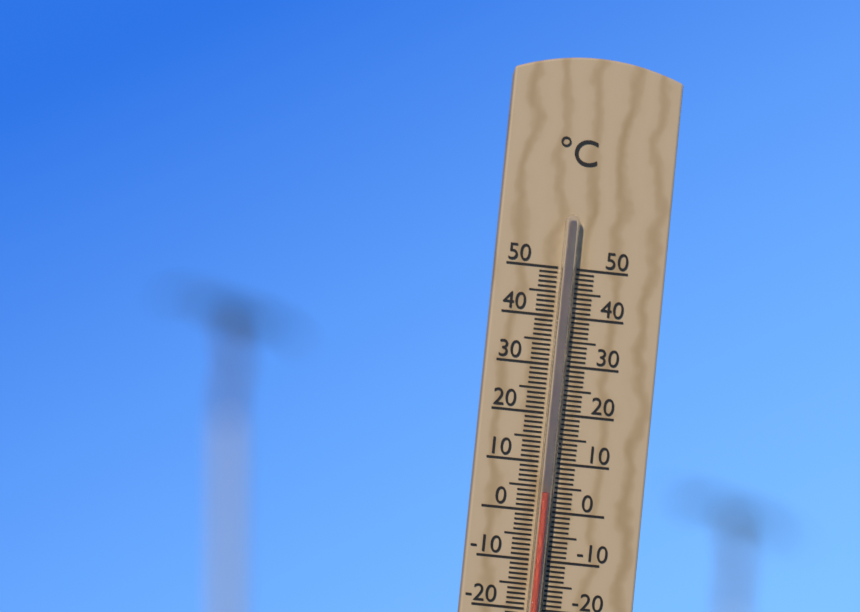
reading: 4 °C
